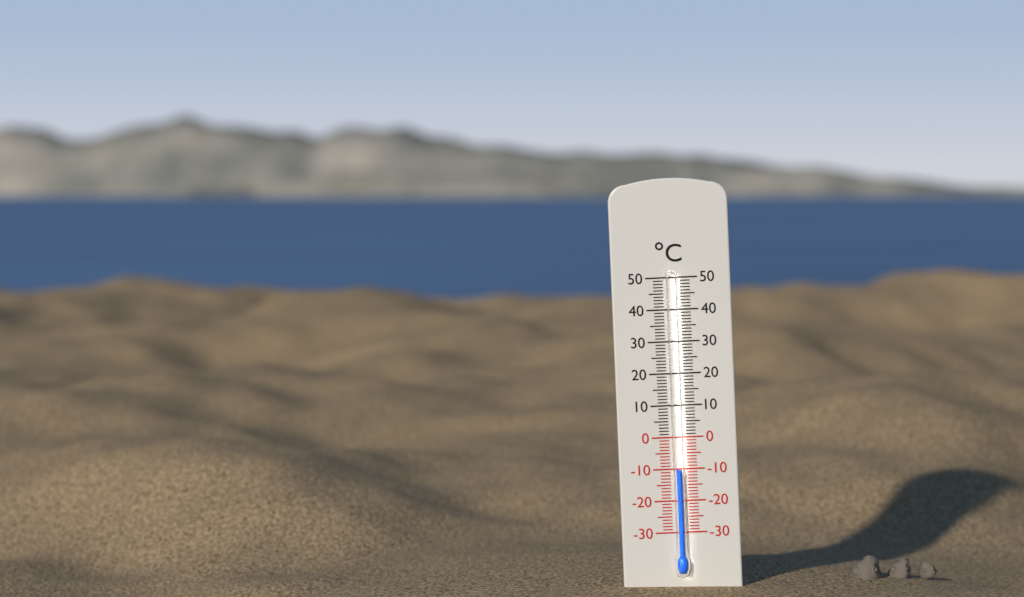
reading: -10 °C
